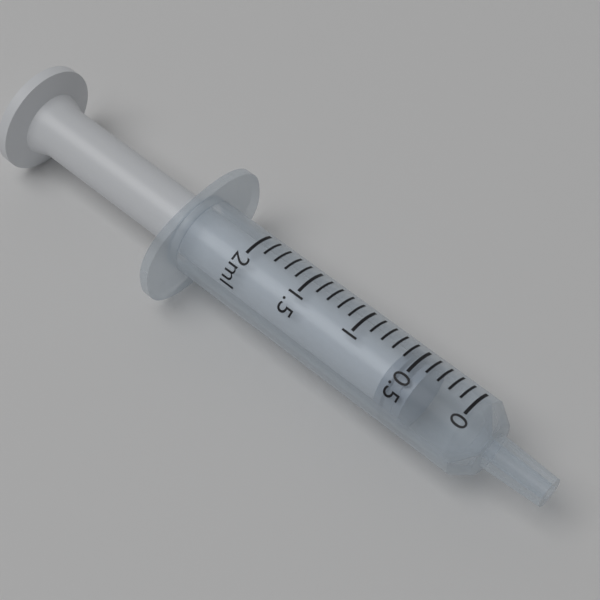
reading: 0.4 ml
